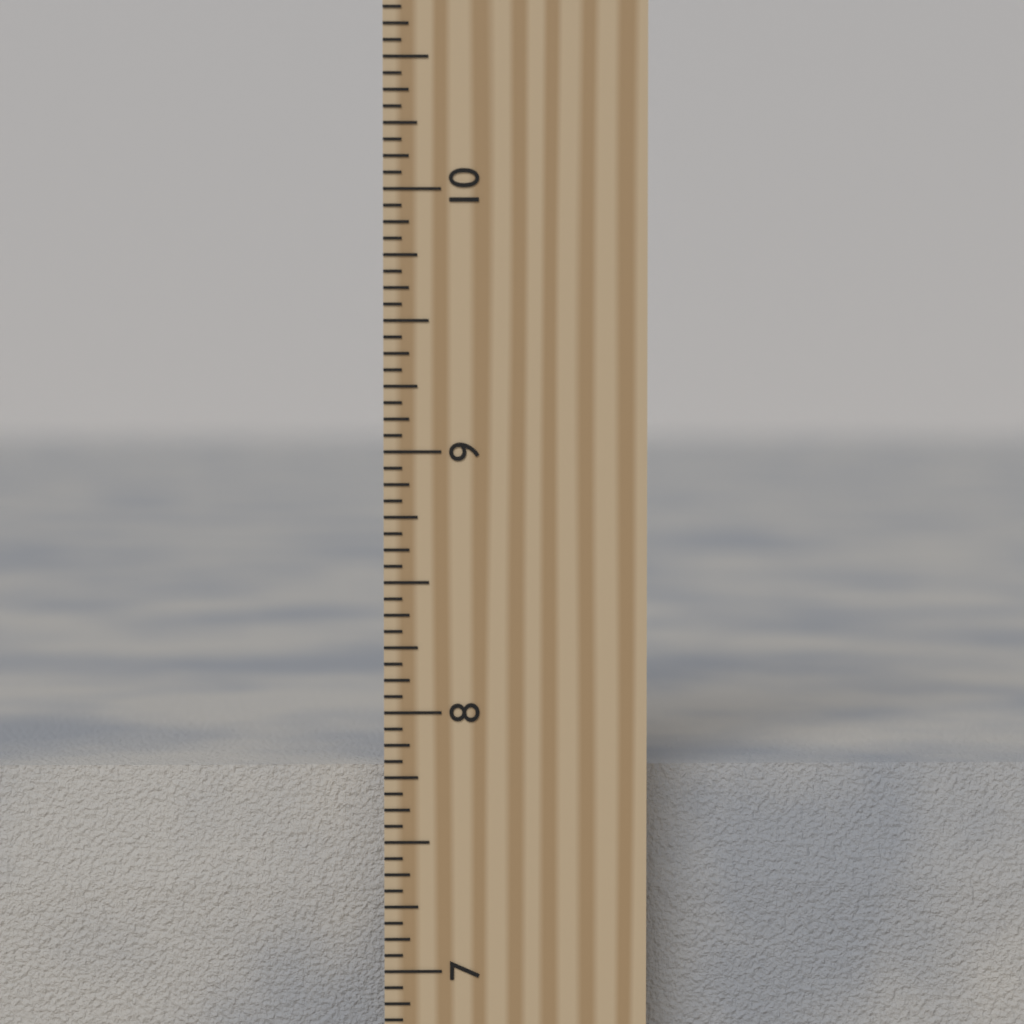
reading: 7.7500 inch
